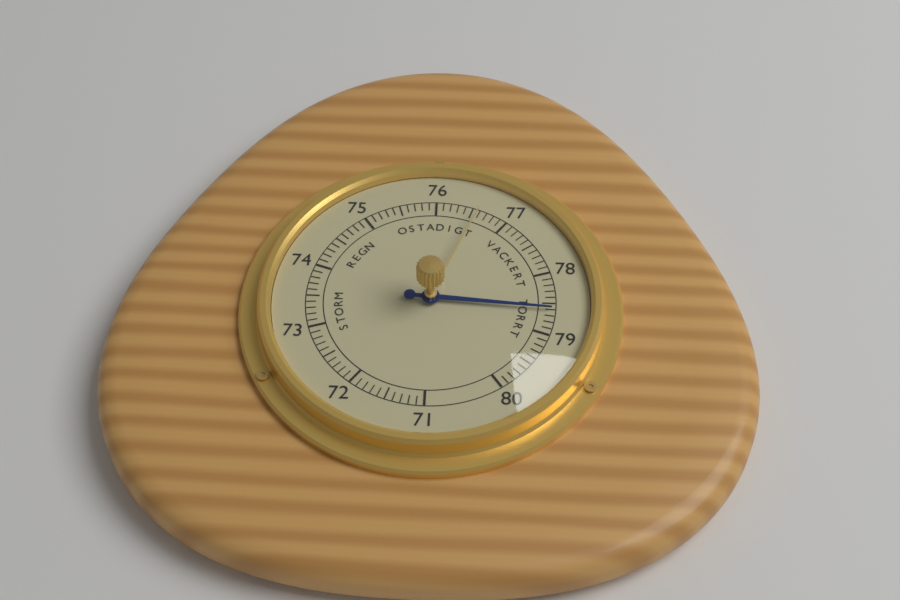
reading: 78.6 (no unit)
